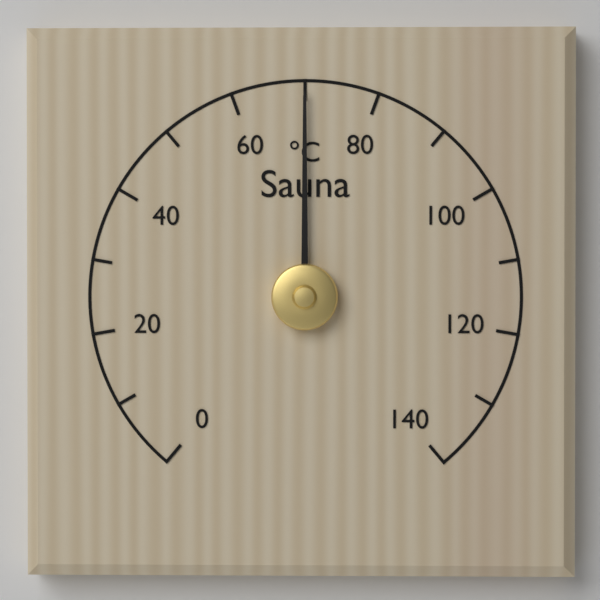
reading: 70 °C
